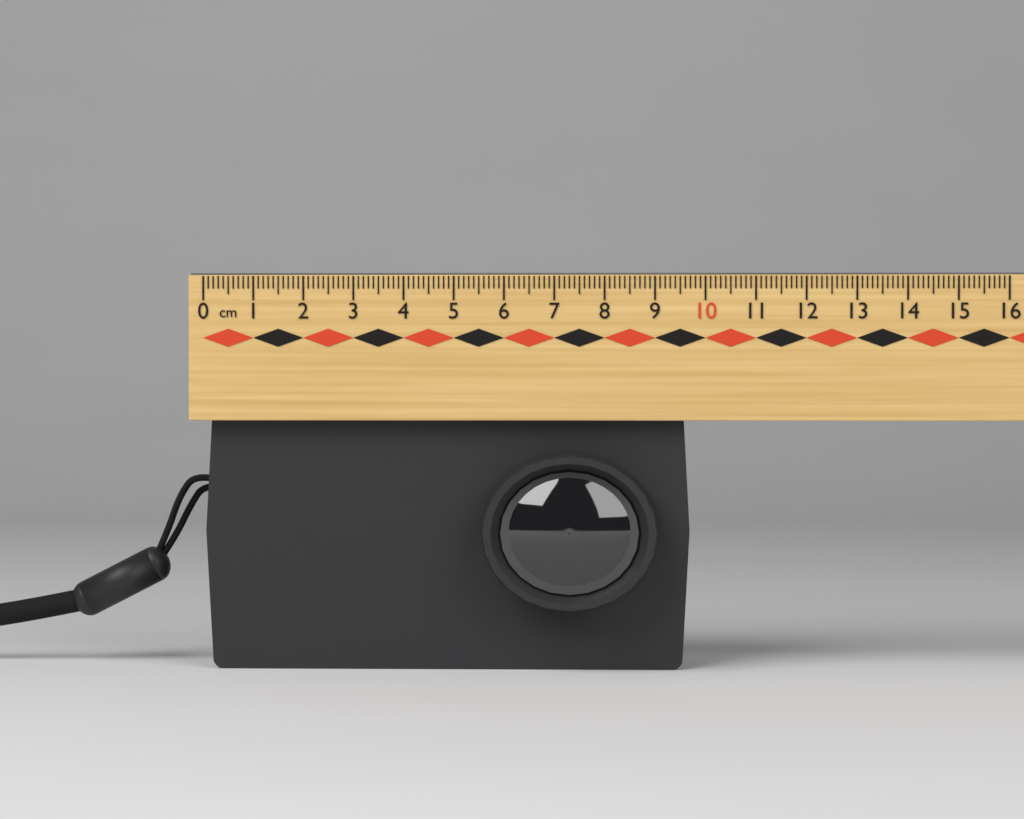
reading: 9.7 cm
